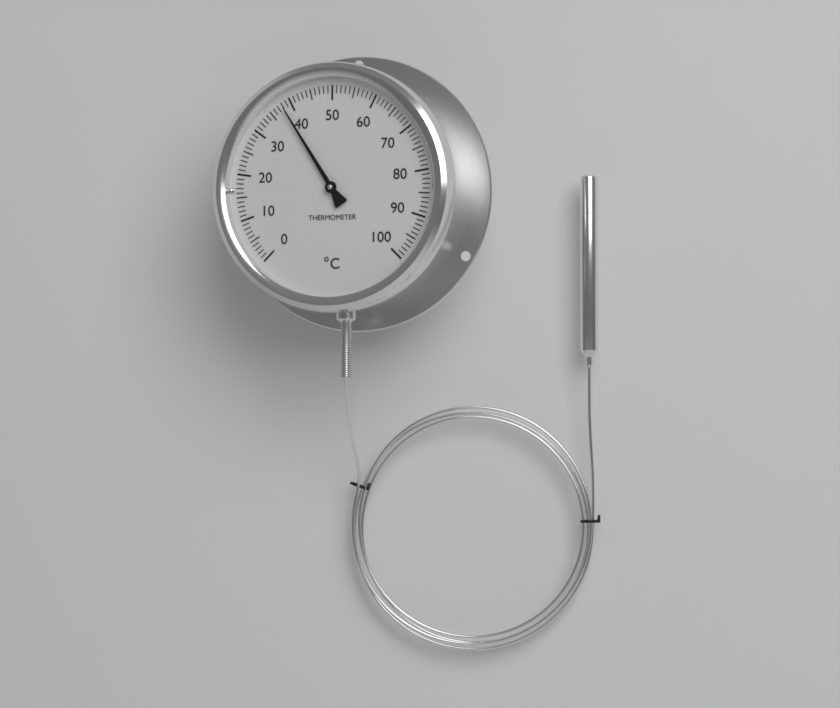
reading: 38 °C
